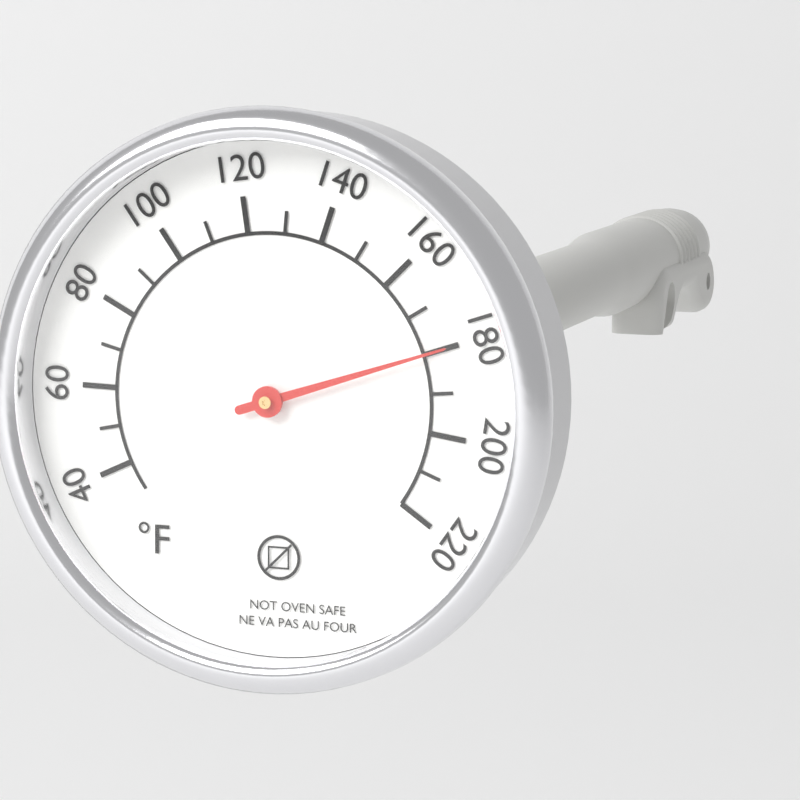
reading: 180 °F
